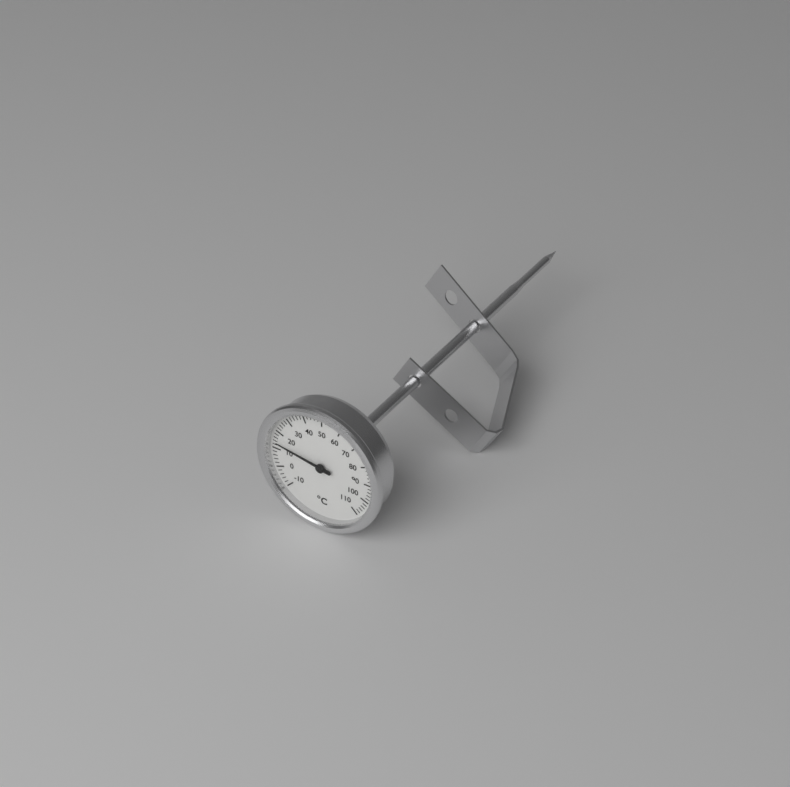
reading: 14 °C
